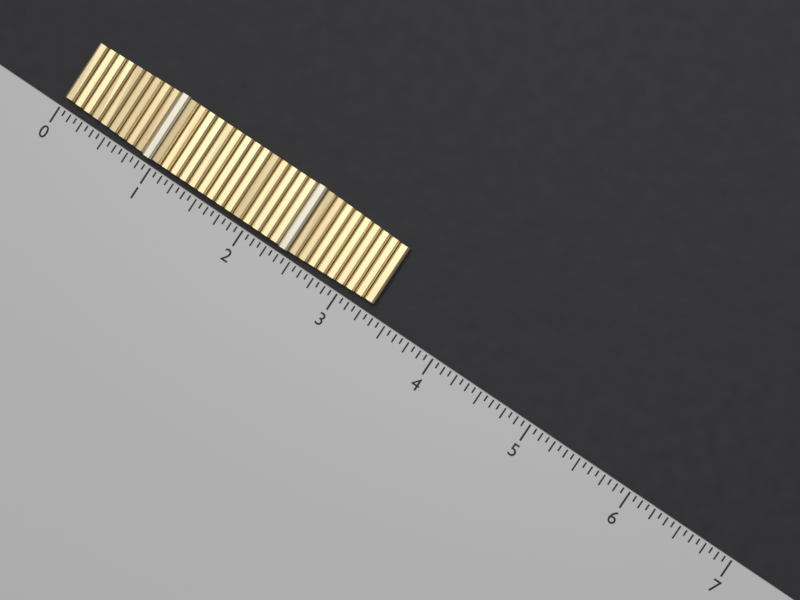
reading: 3.3125 (no unit)
